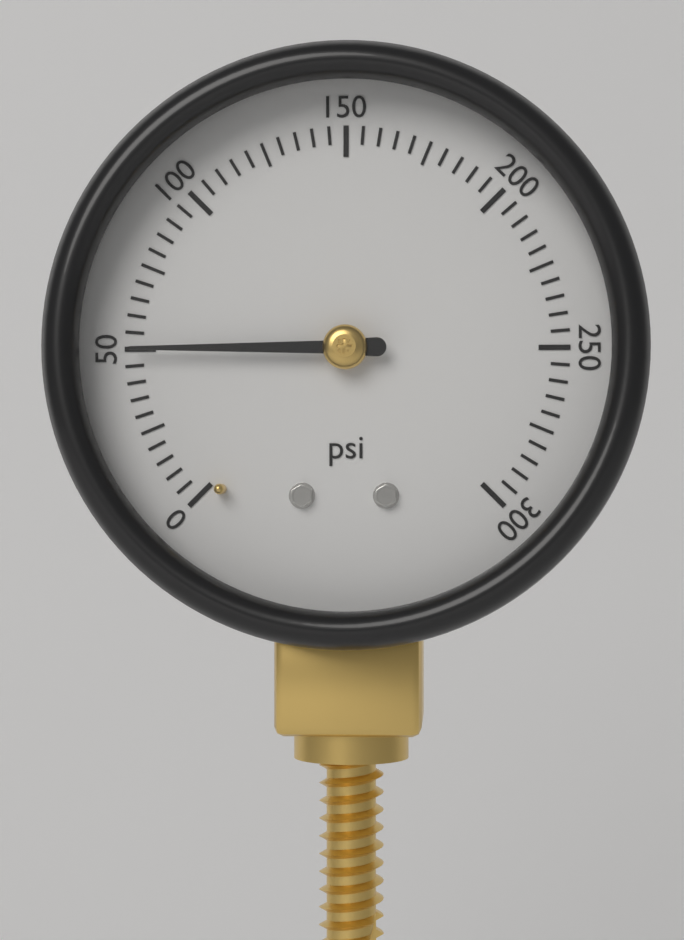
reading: 50 psi
